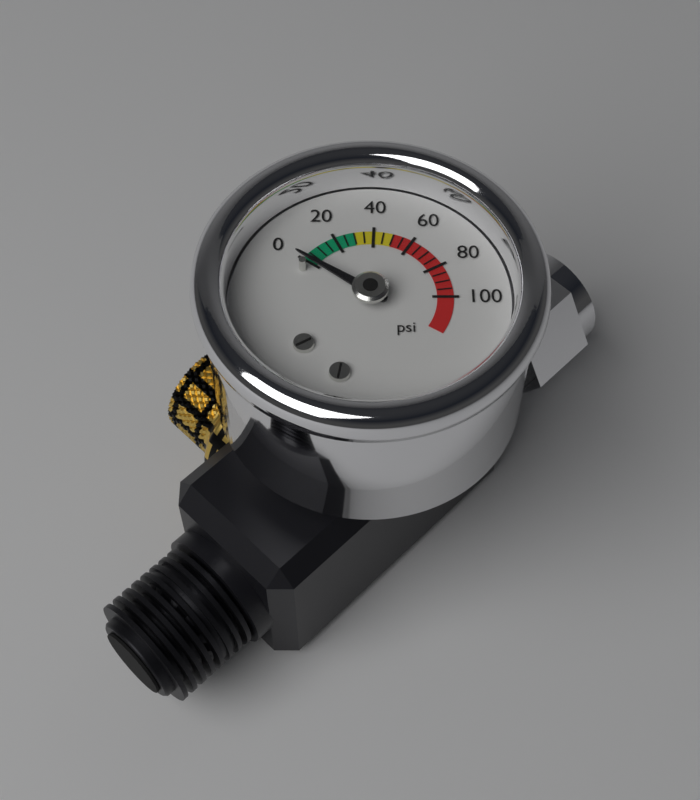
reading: 0 psi
